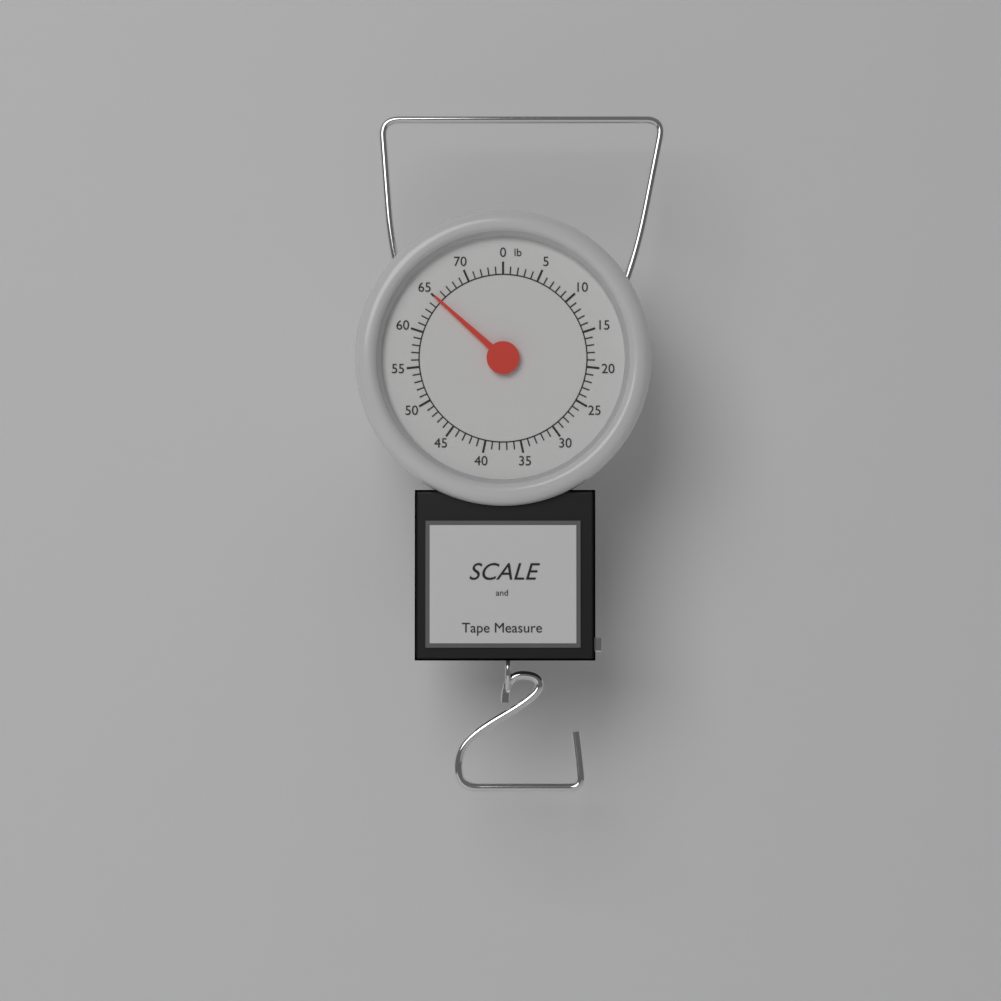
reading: 65 lb
